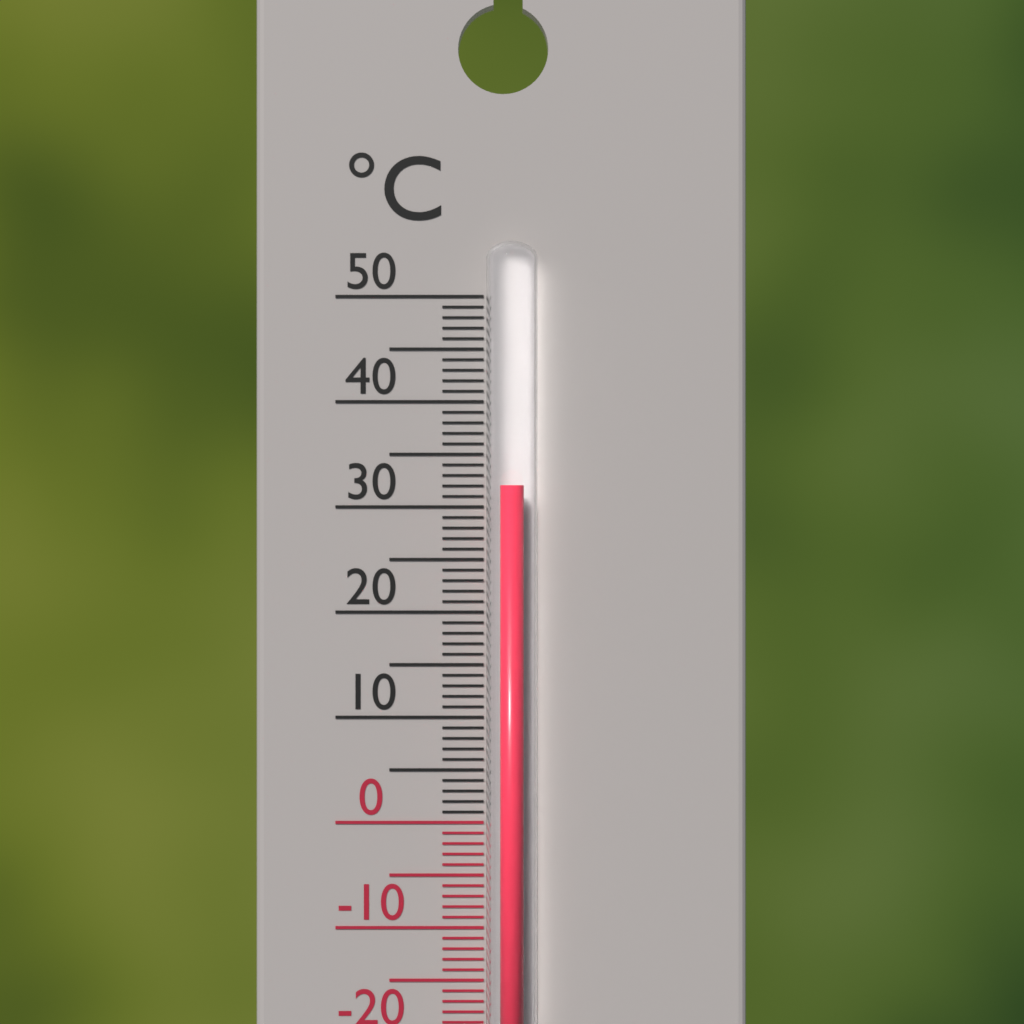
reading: 32 °C
